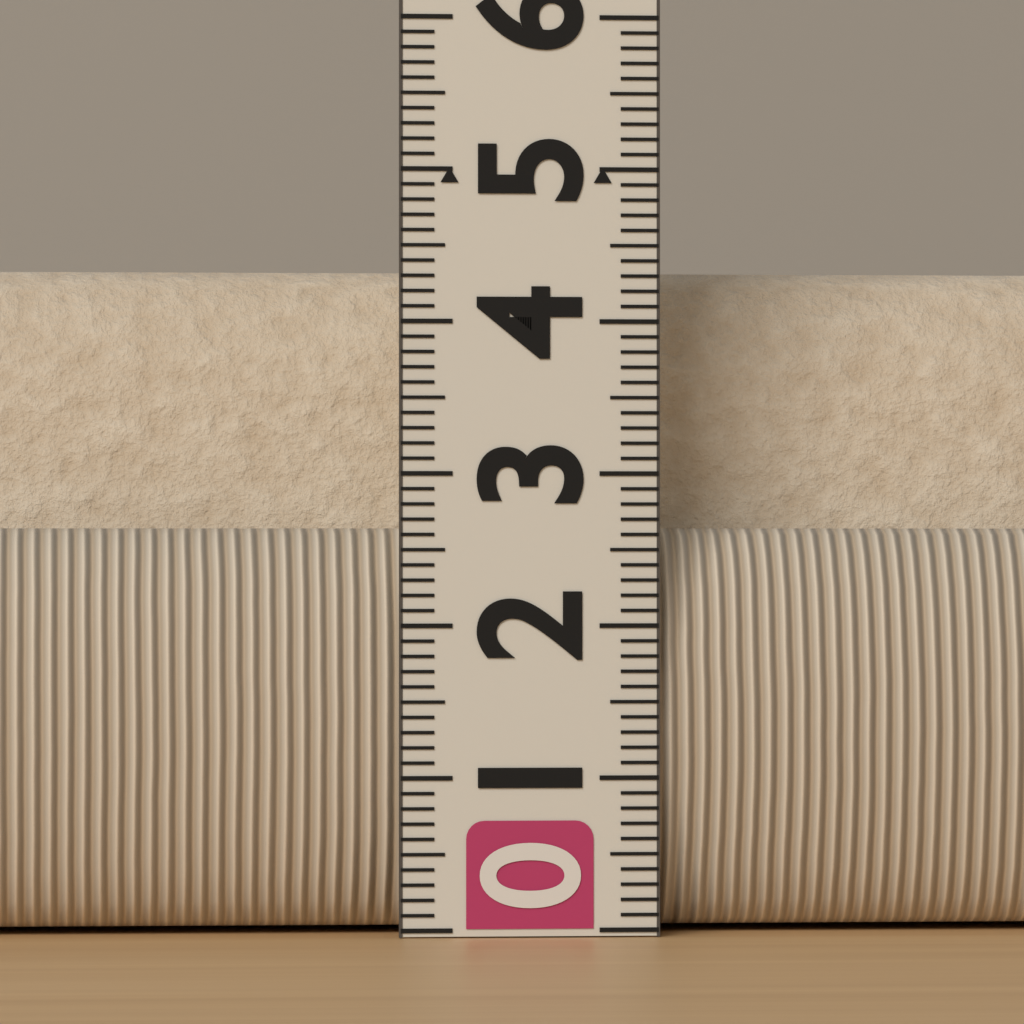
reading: 4.4 (no unit)
